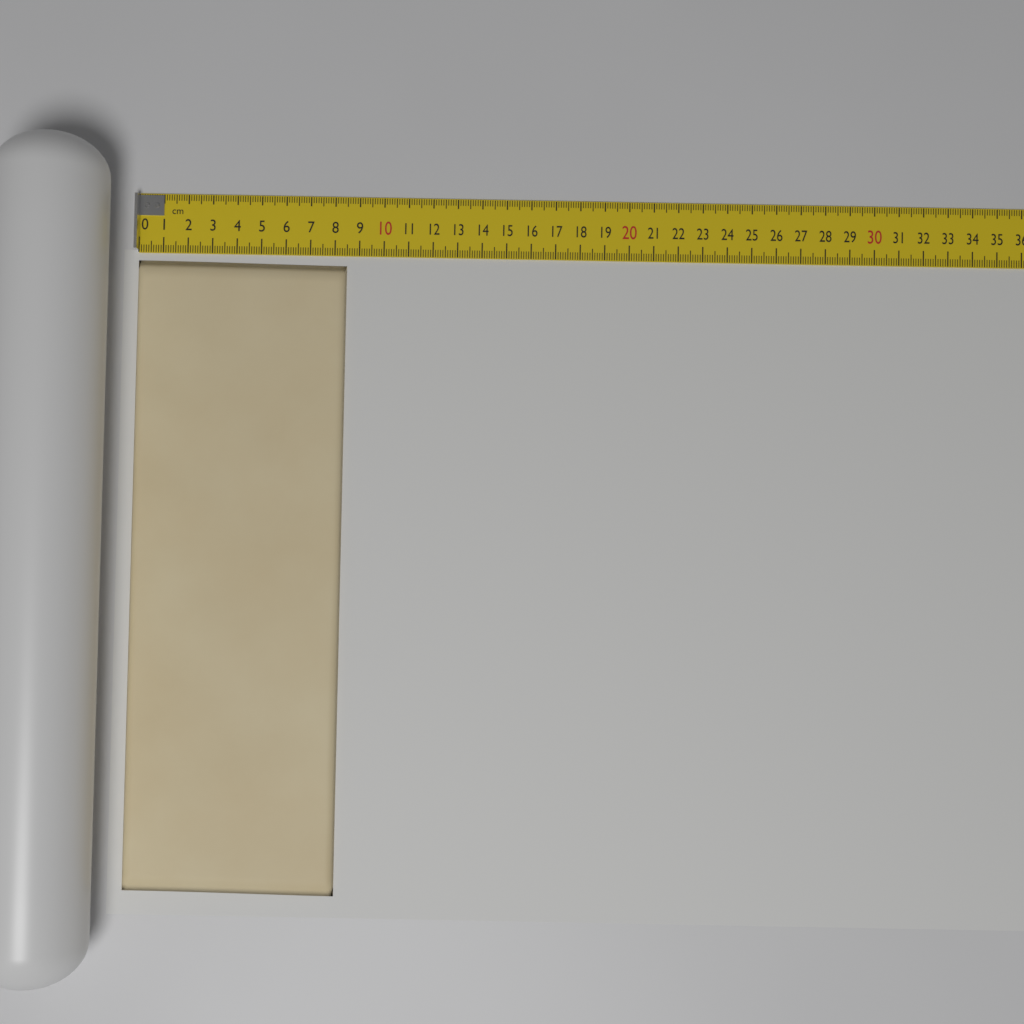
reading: 8.5 cm
